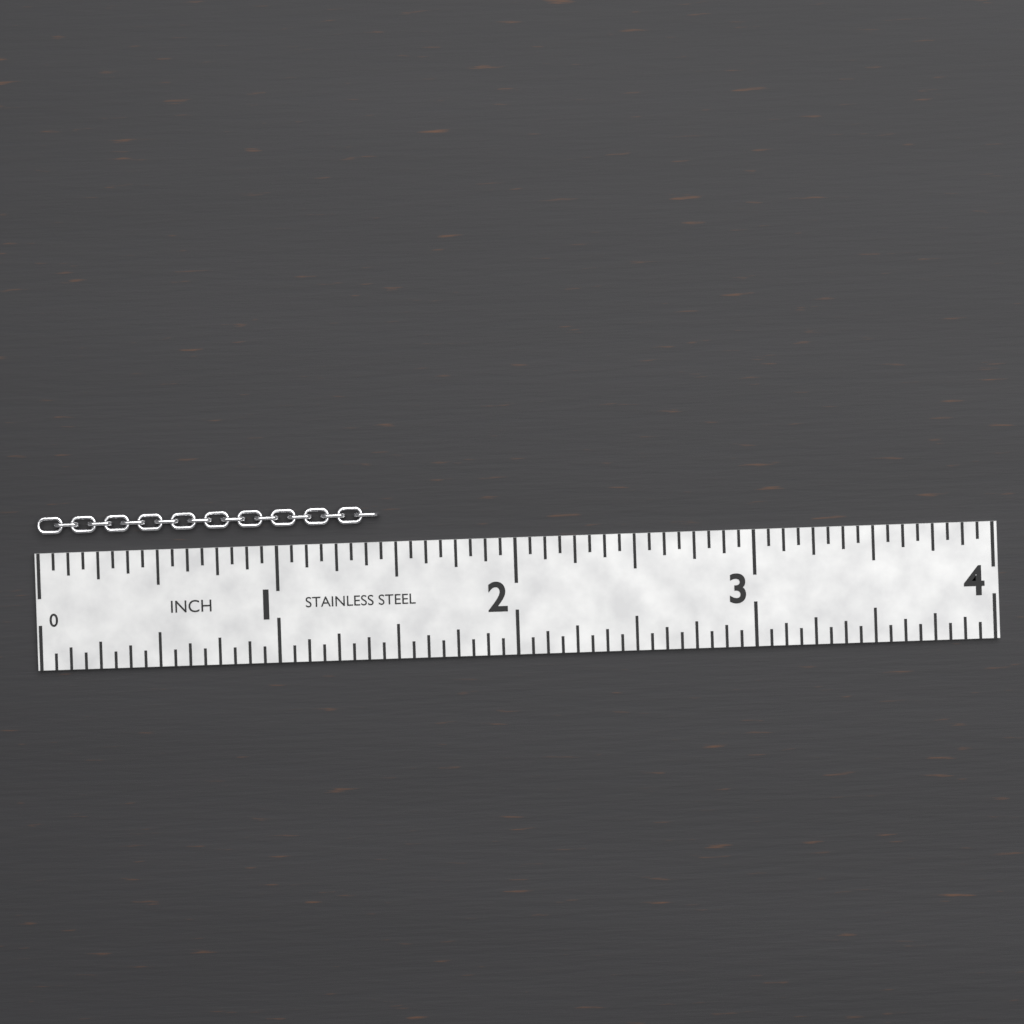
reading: 1.4375 in
